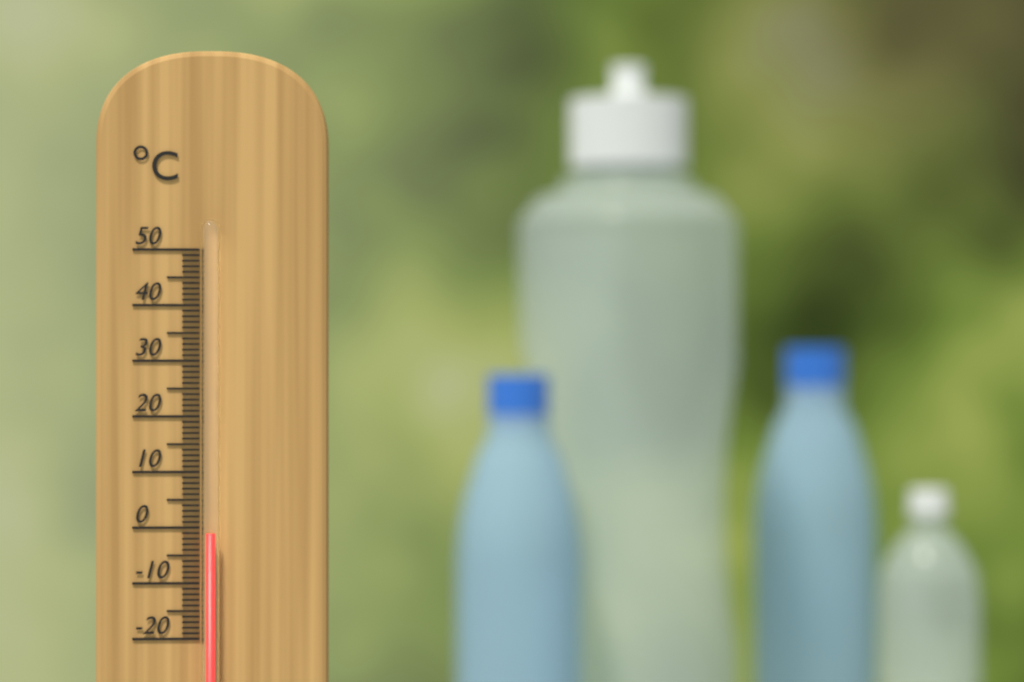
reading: -1 °C
